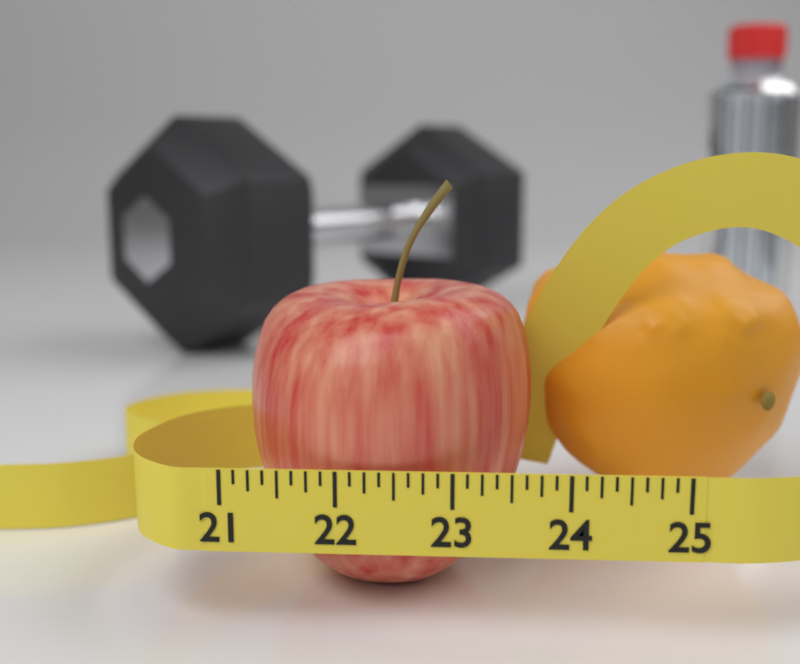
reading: 23.750 (no unit)
